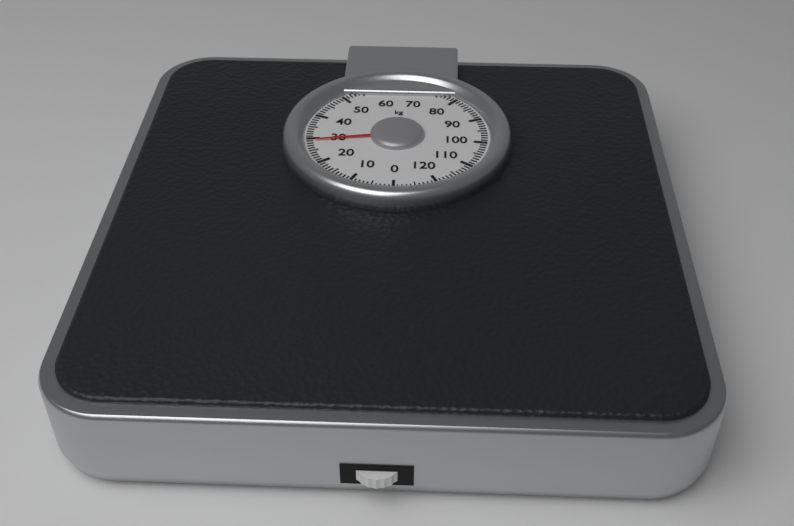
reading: 29 kg
